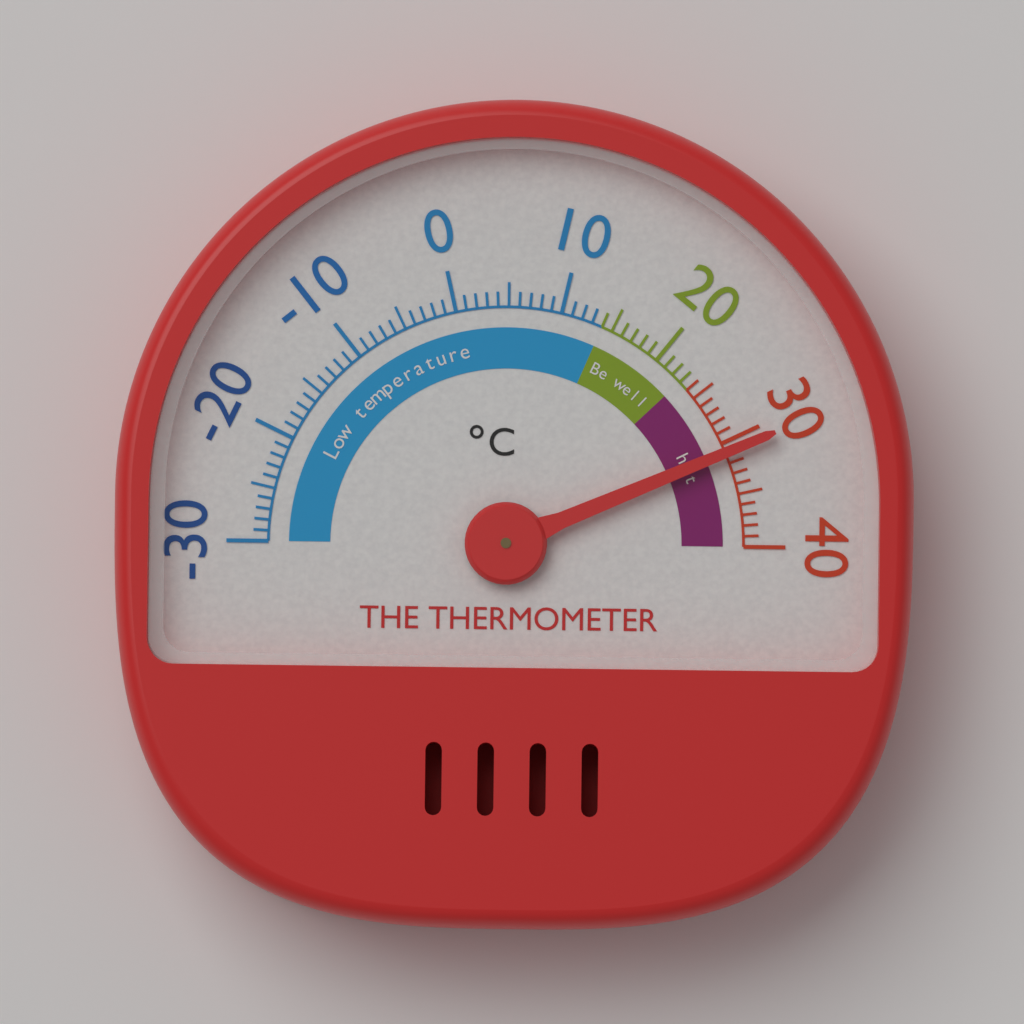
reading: 31 °C
